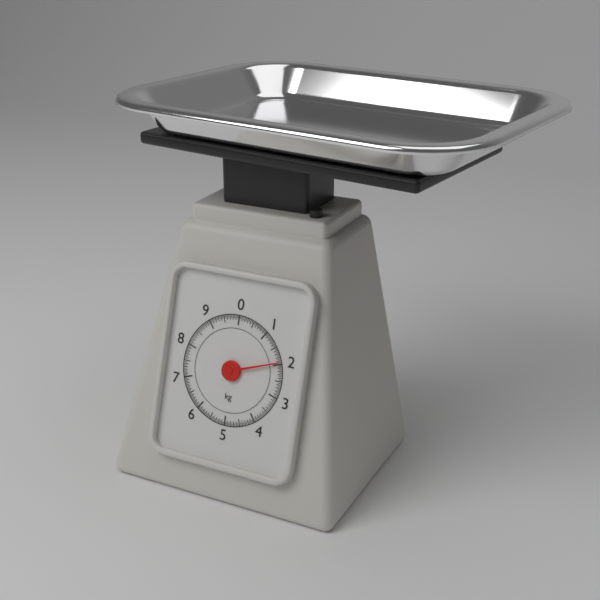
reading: 1.95 kg
